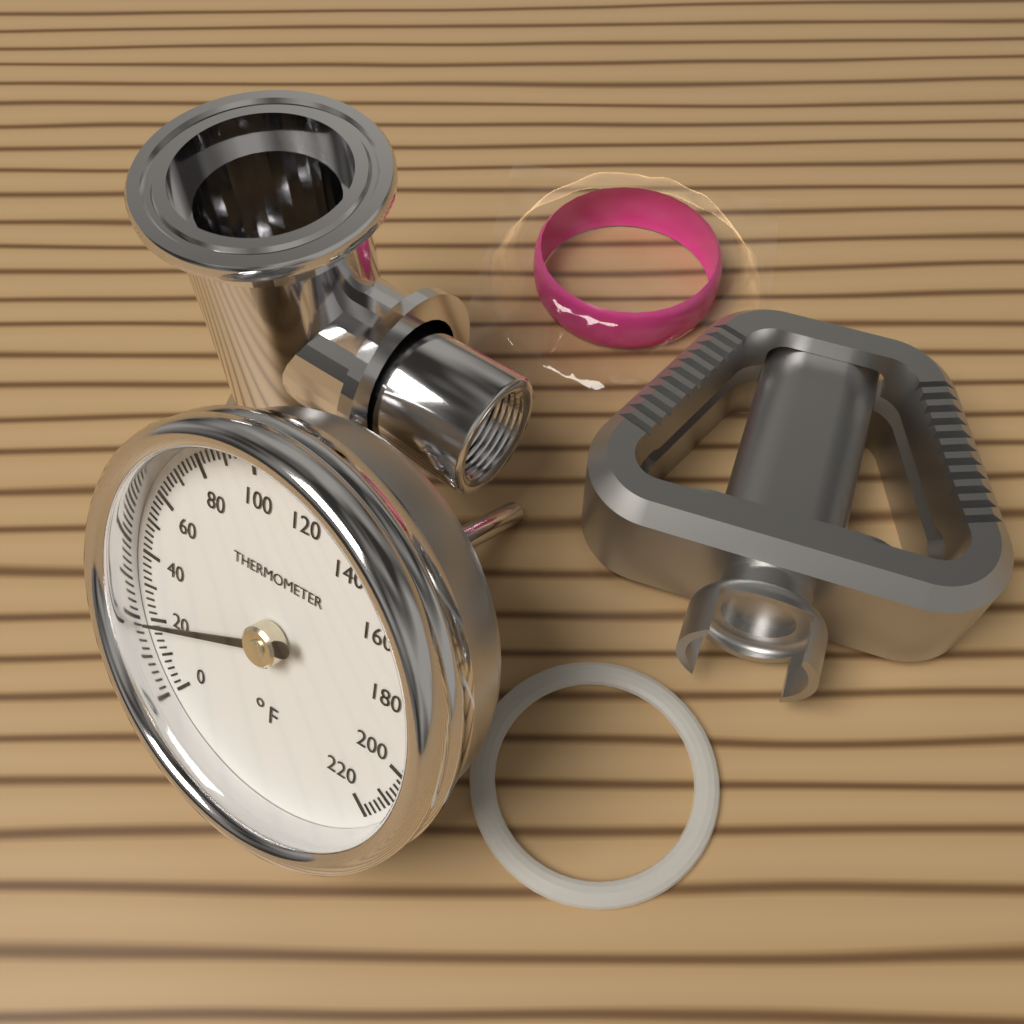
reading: 20 °F
